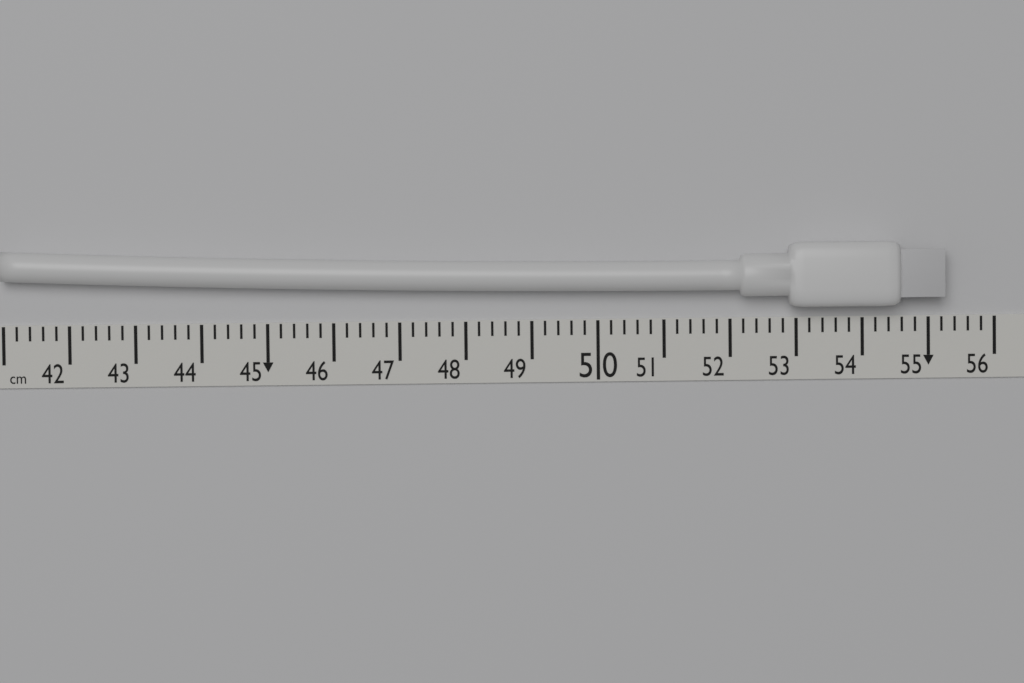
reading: 55.2 cm
